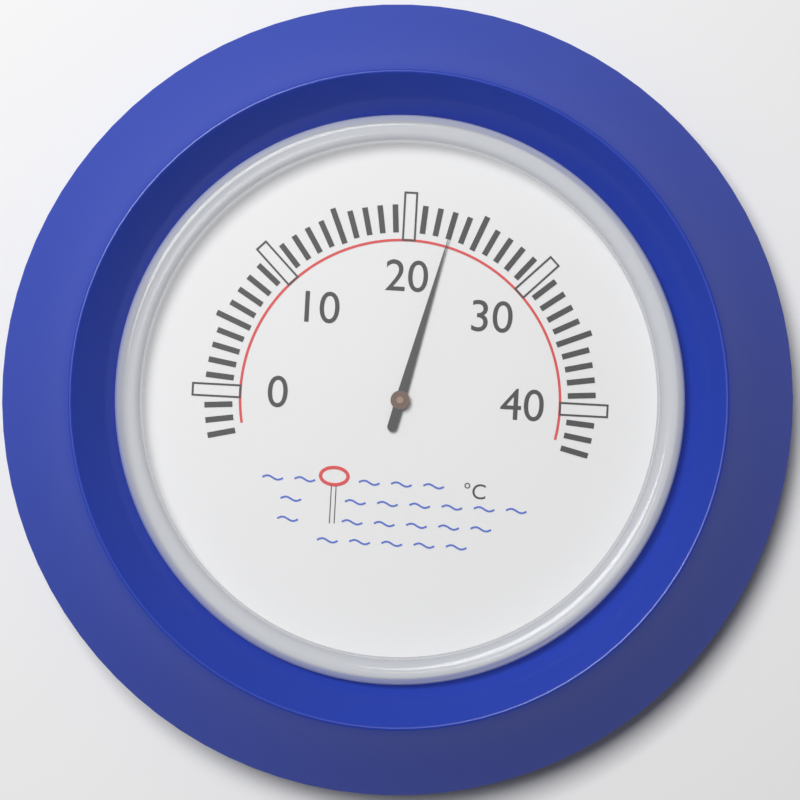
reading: 23 °C
